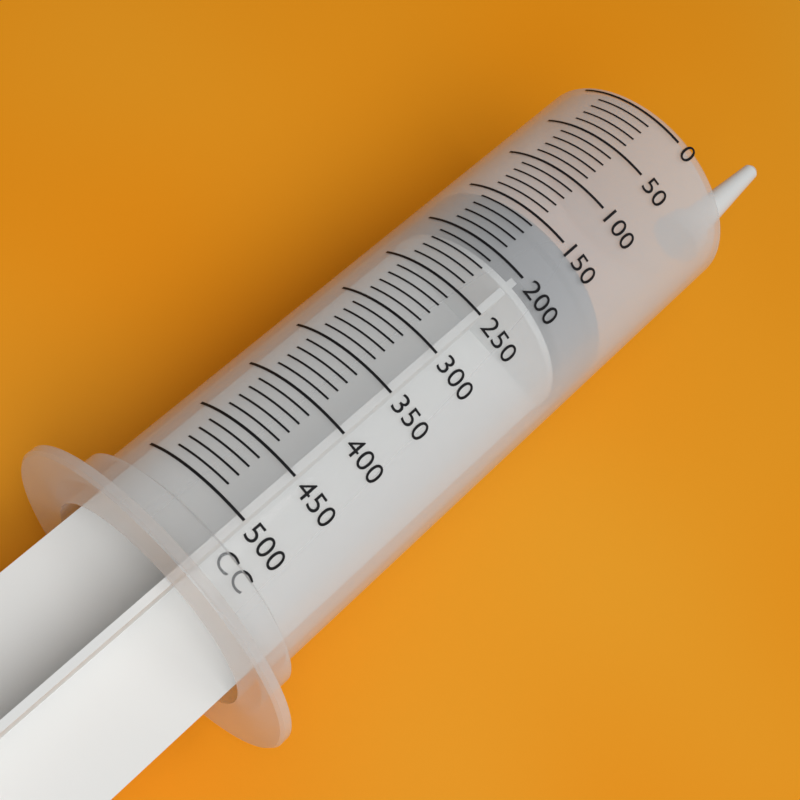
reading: 150 cc
